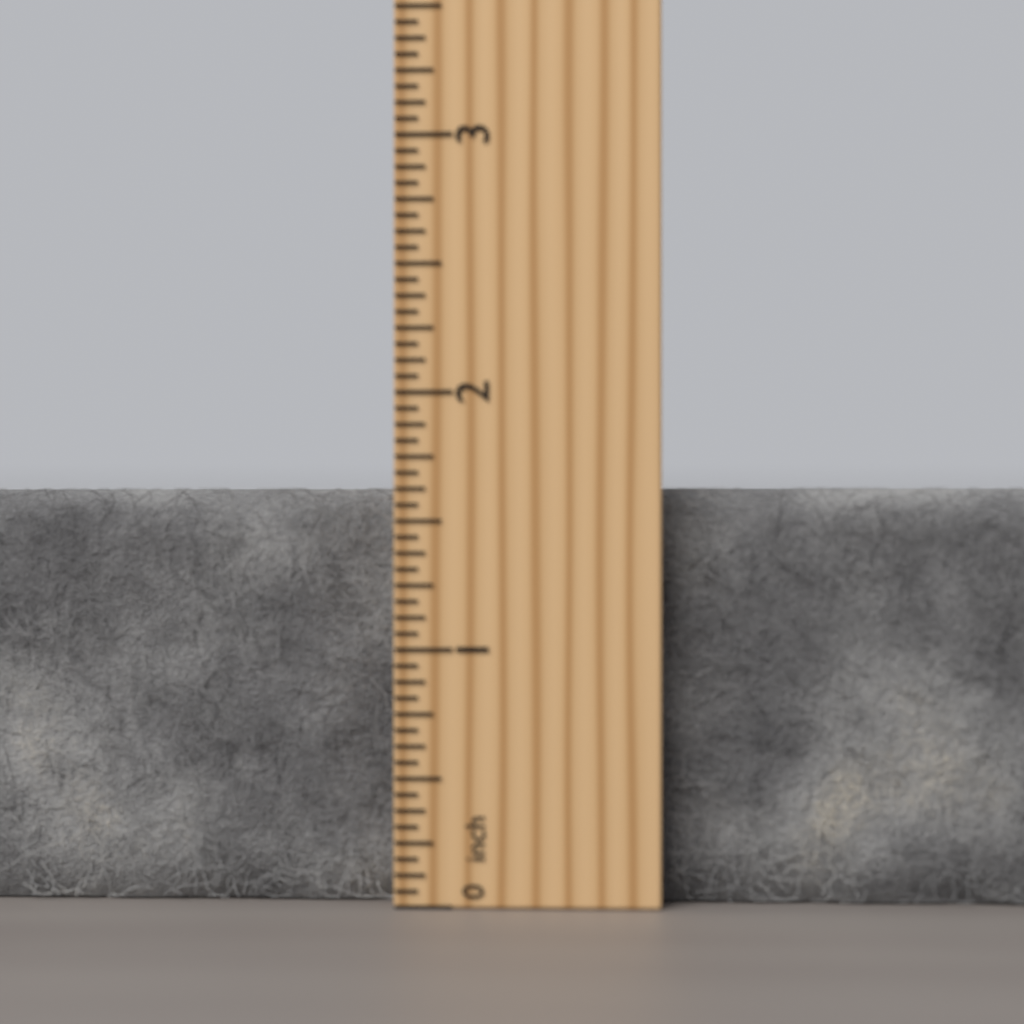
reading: 1.6250 inch
